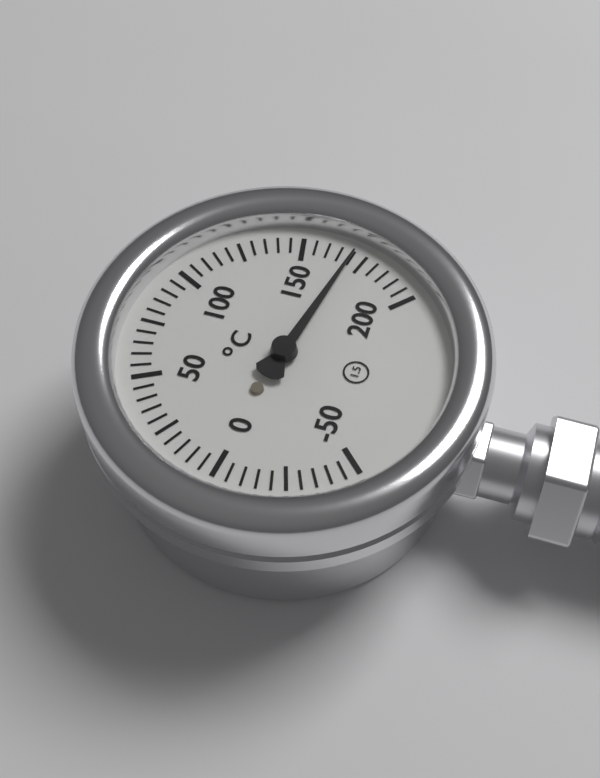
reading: 170 °C
